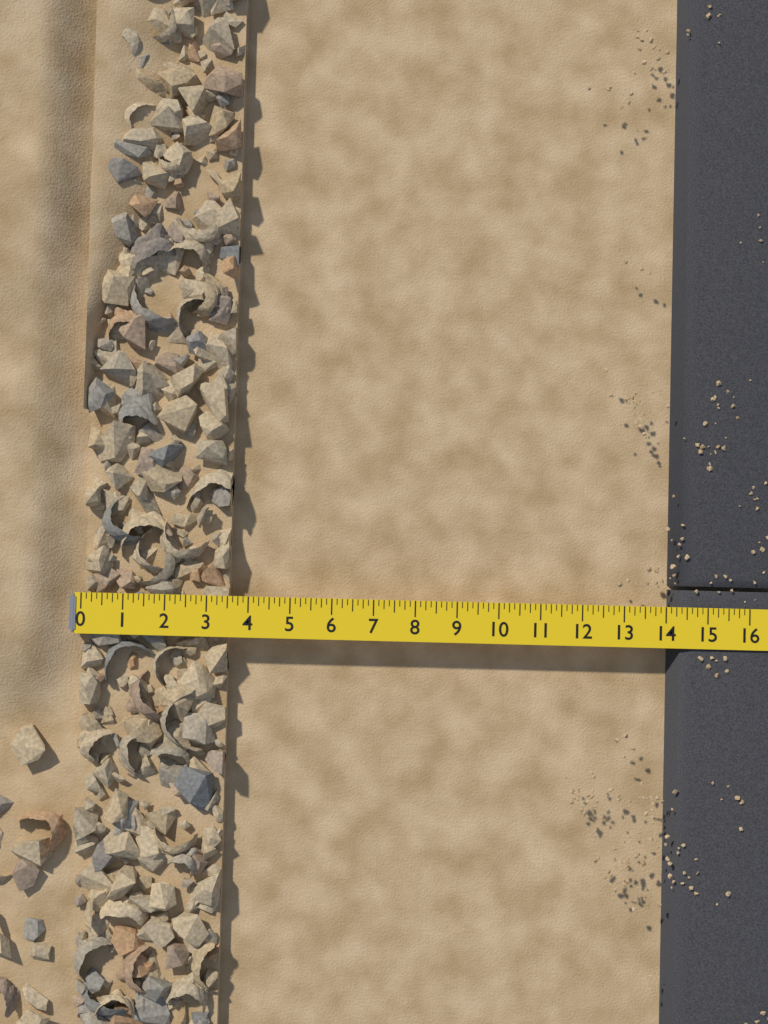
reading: 3.500 (no unit)
